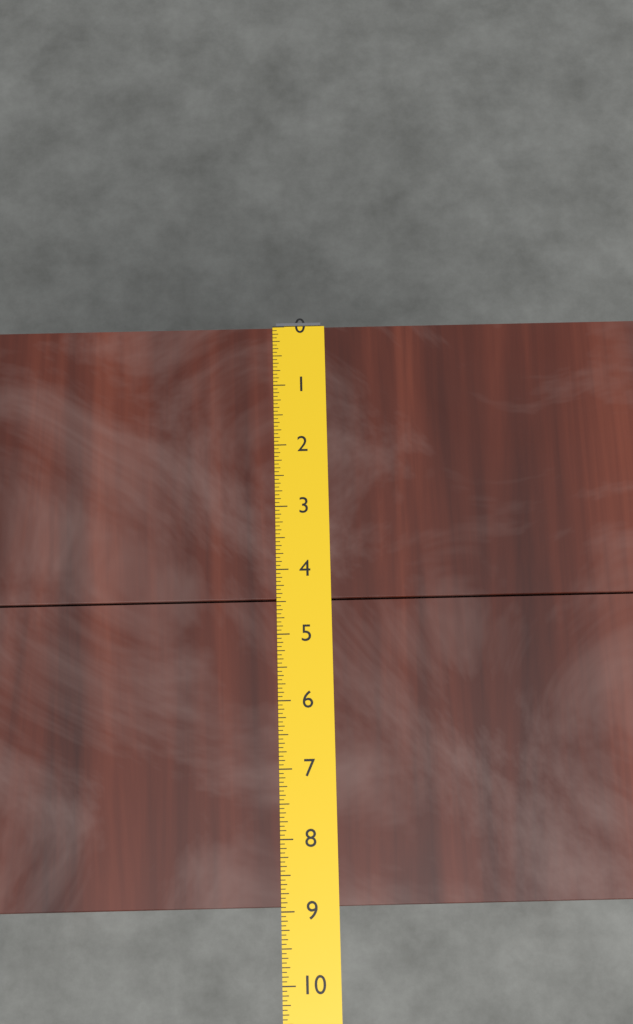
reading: 8.9375 (no unit)
